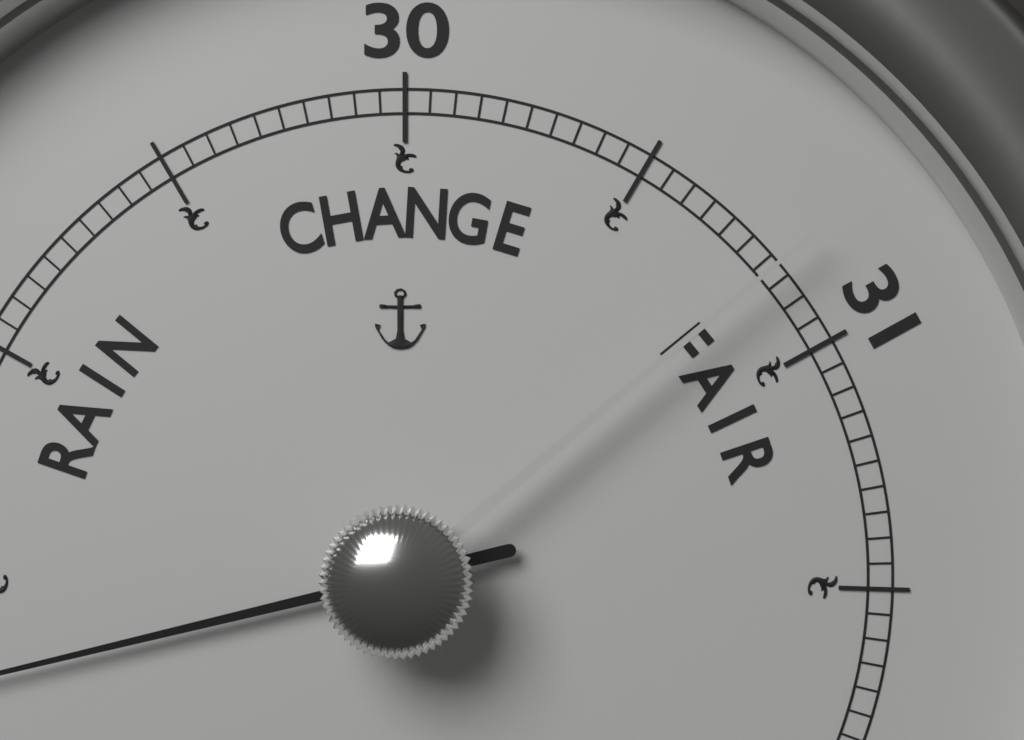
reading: 28.30 (no unit)
